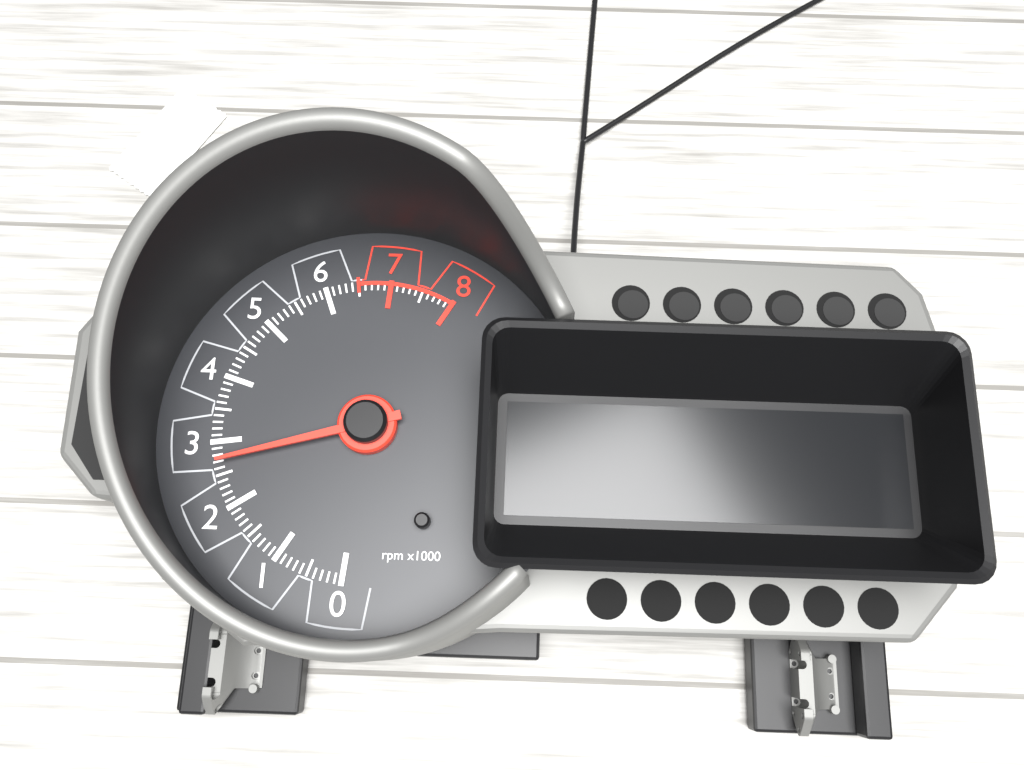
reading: 2700 rpm
